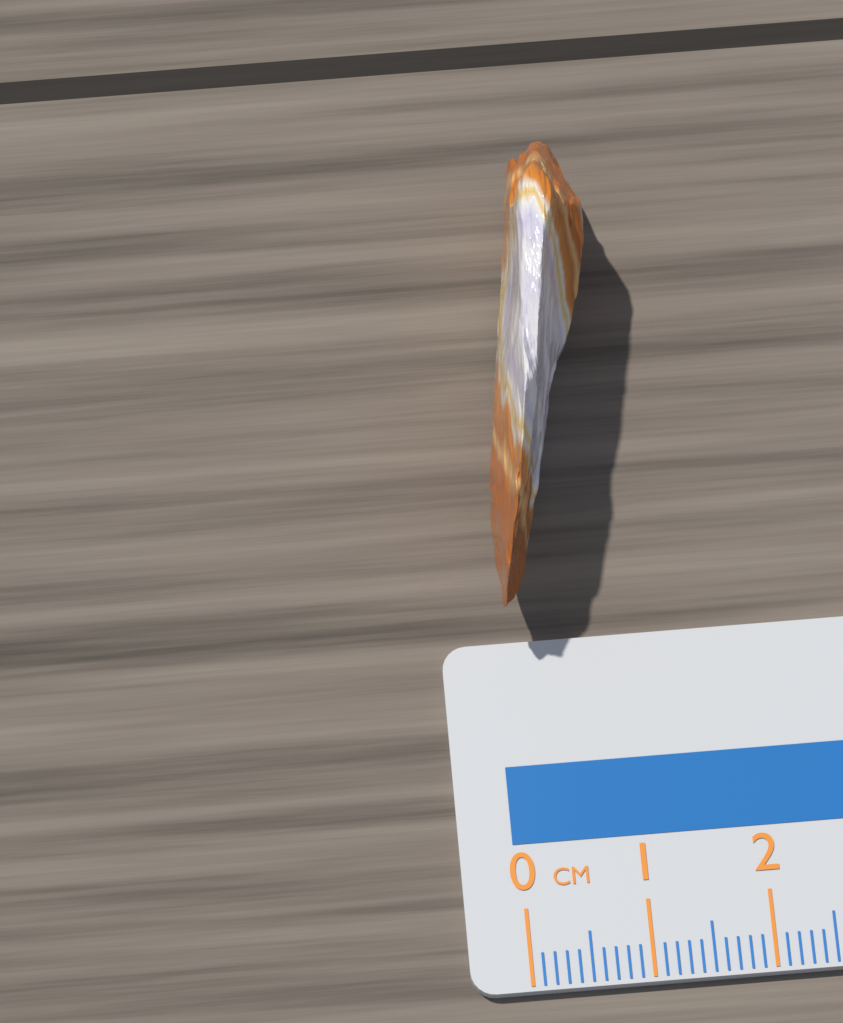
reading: 1.0 cm
